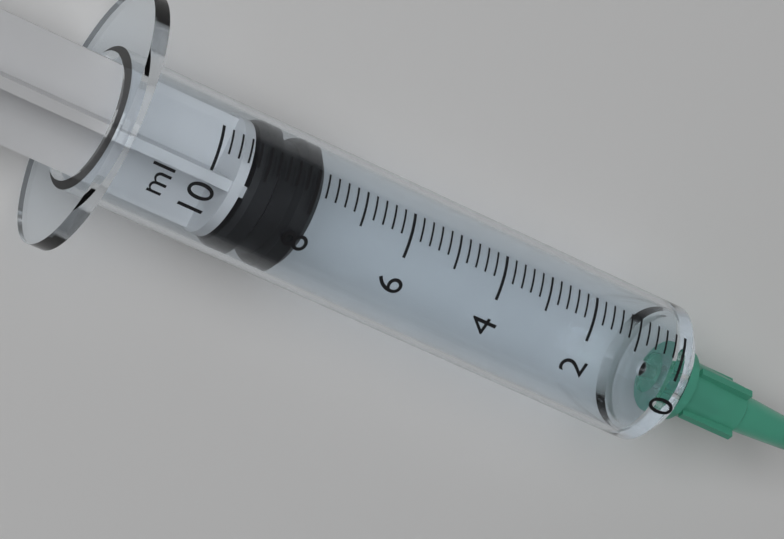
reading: 7.8 ml
